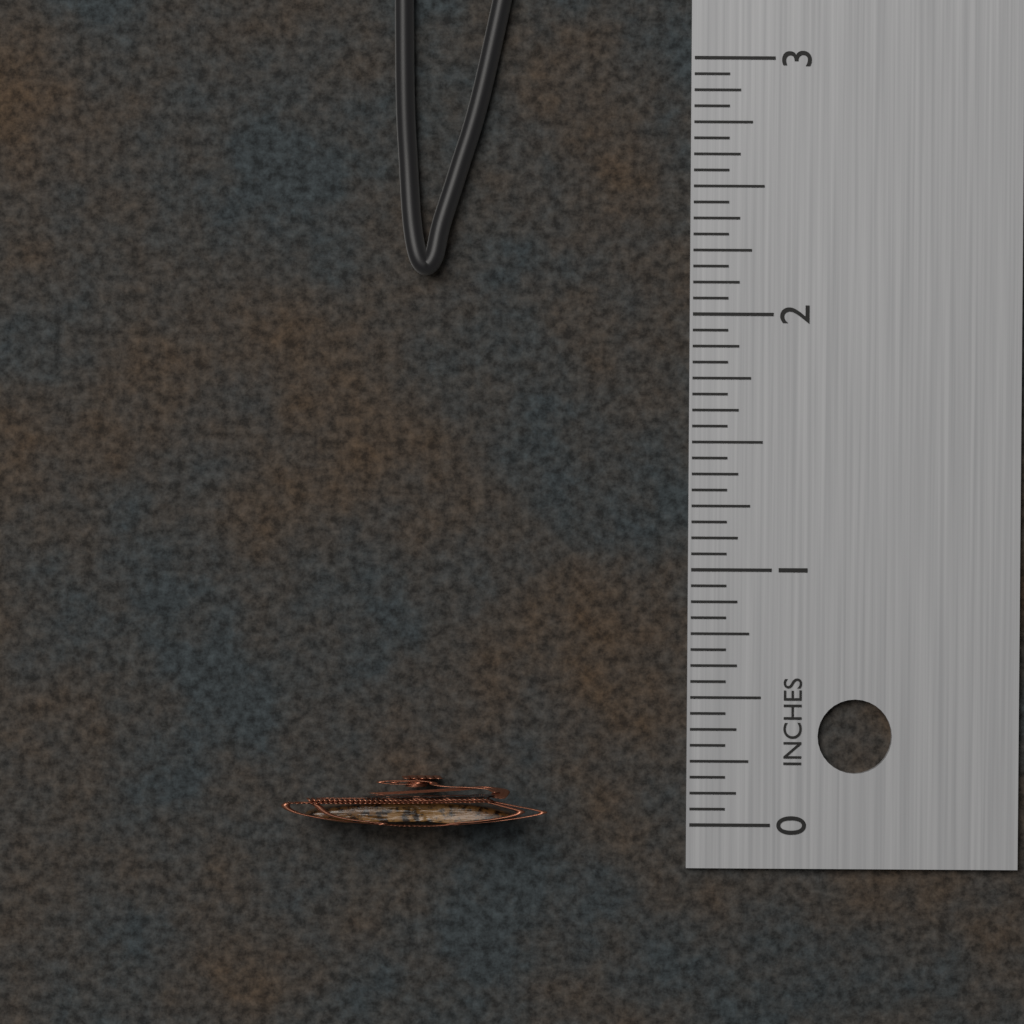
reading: 0.1875 in
